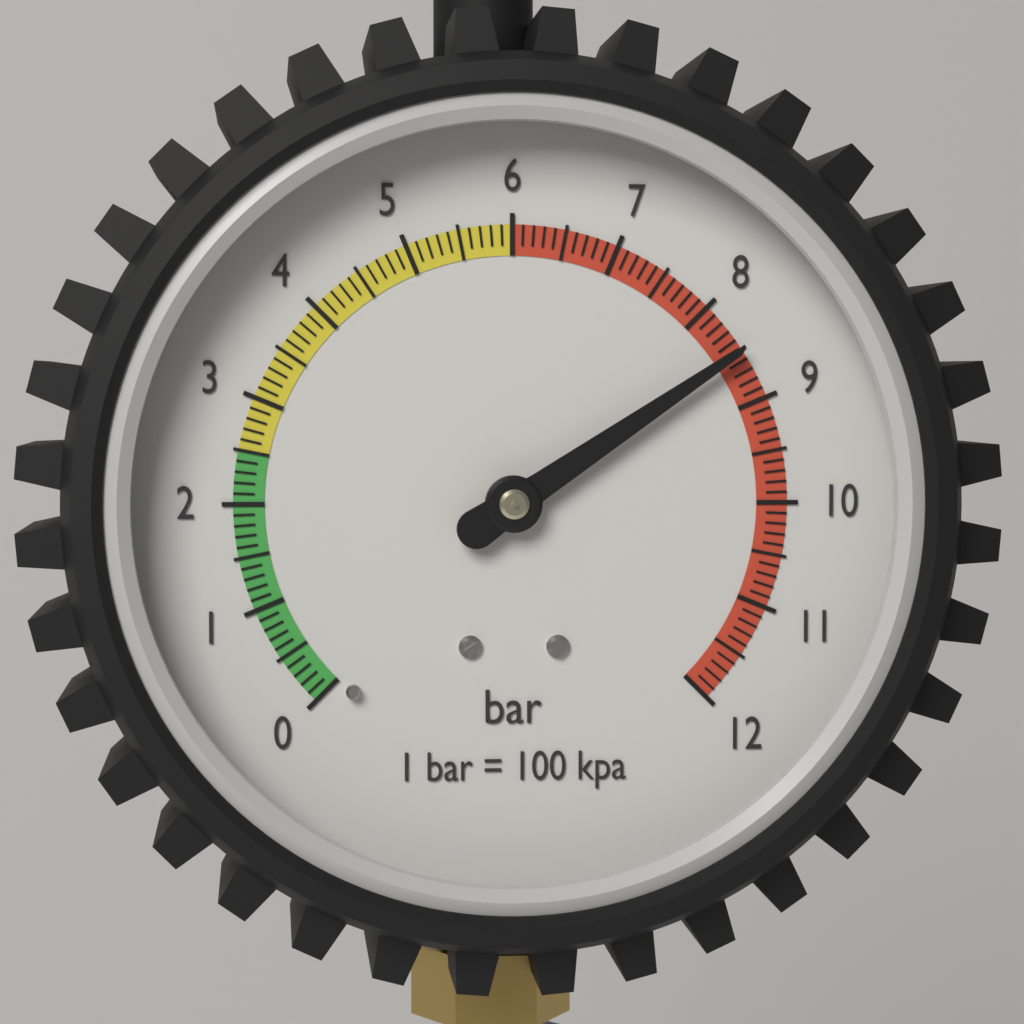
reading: 8.5 bar
